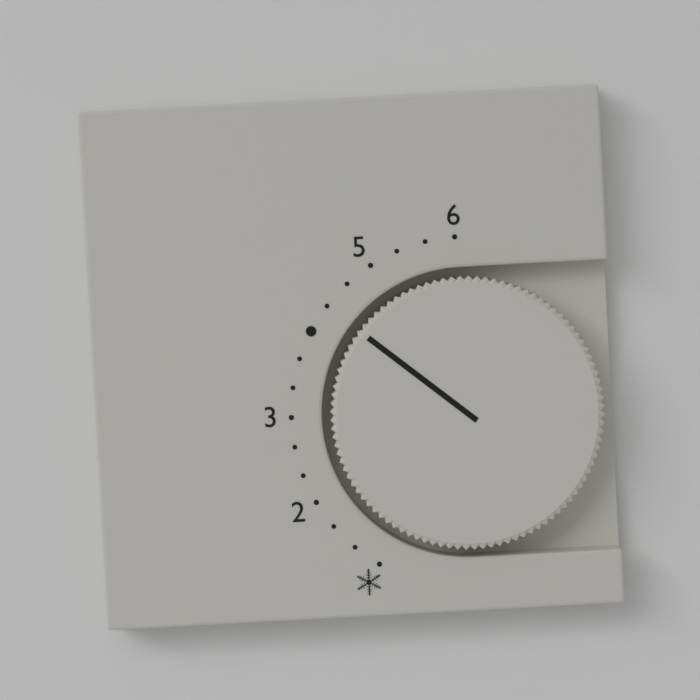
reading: 4.333333 (no unit)
